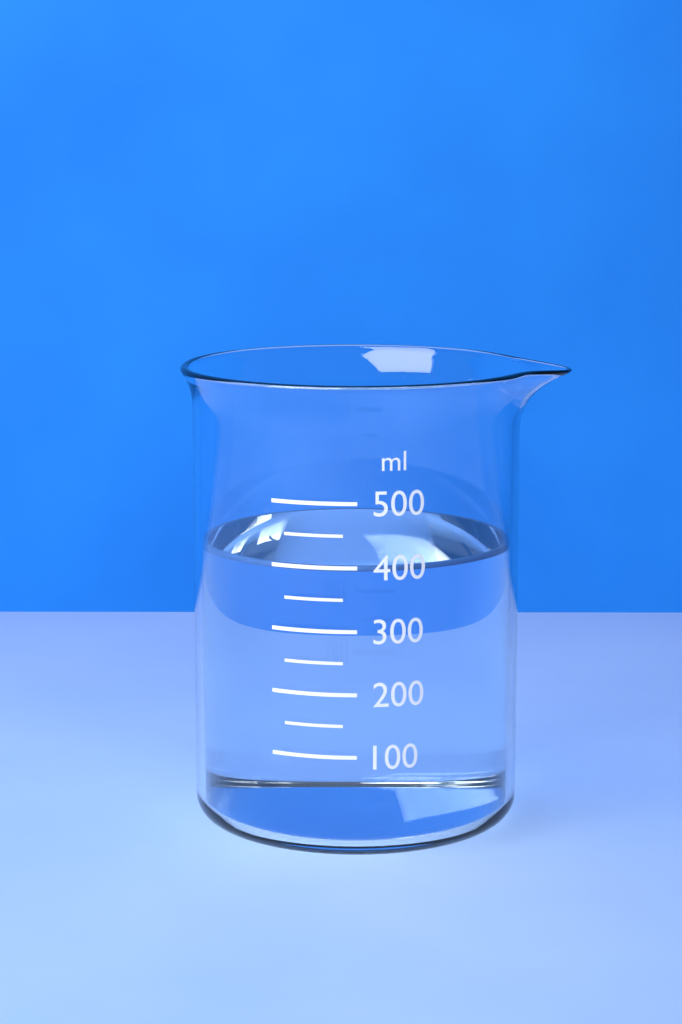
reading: 400 ml
